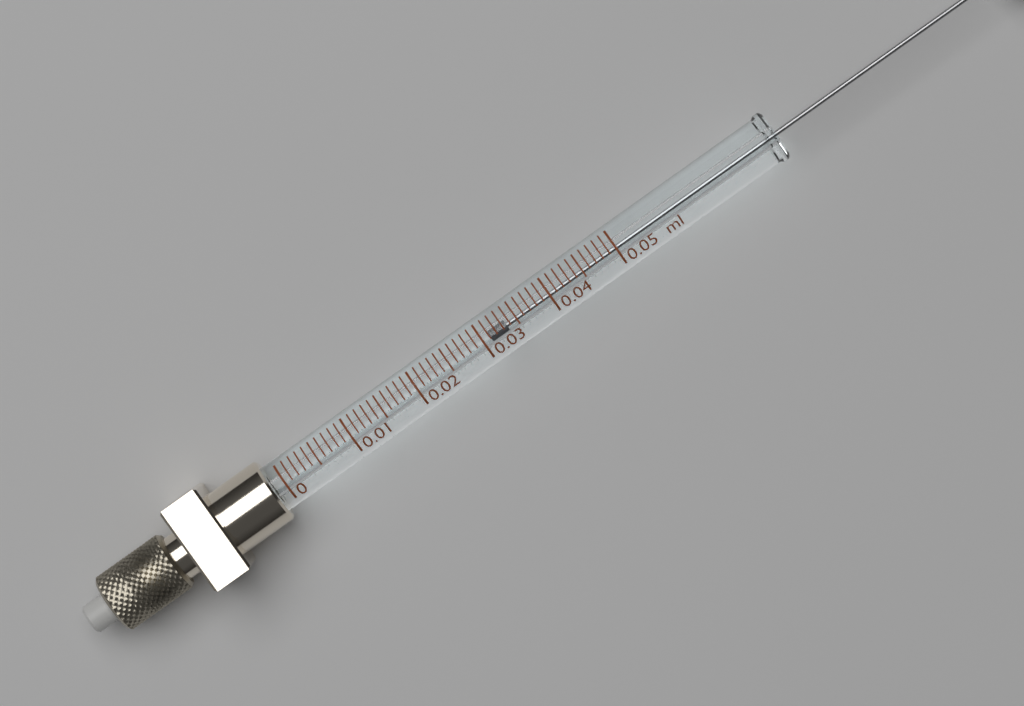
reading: 0.031 ml
